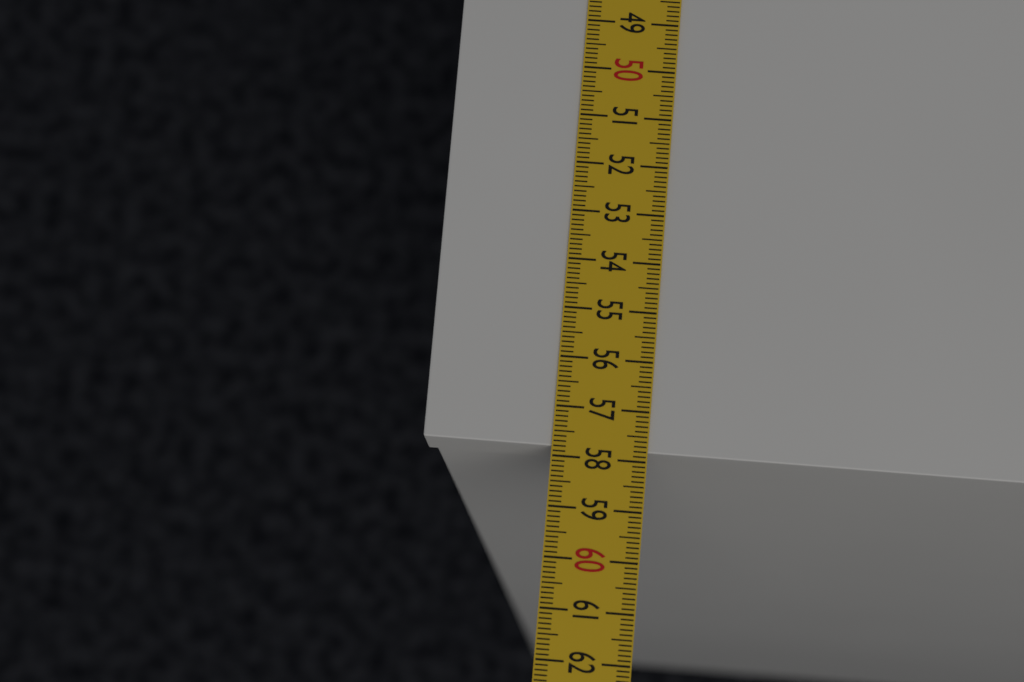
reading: 57.8 cm
